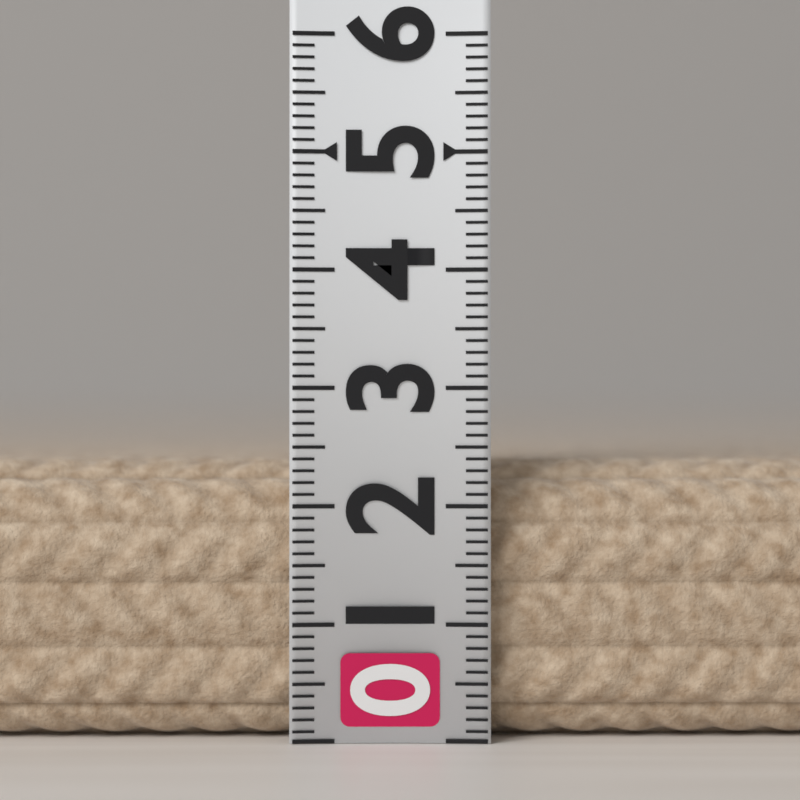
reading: 2.4 (no unit)
